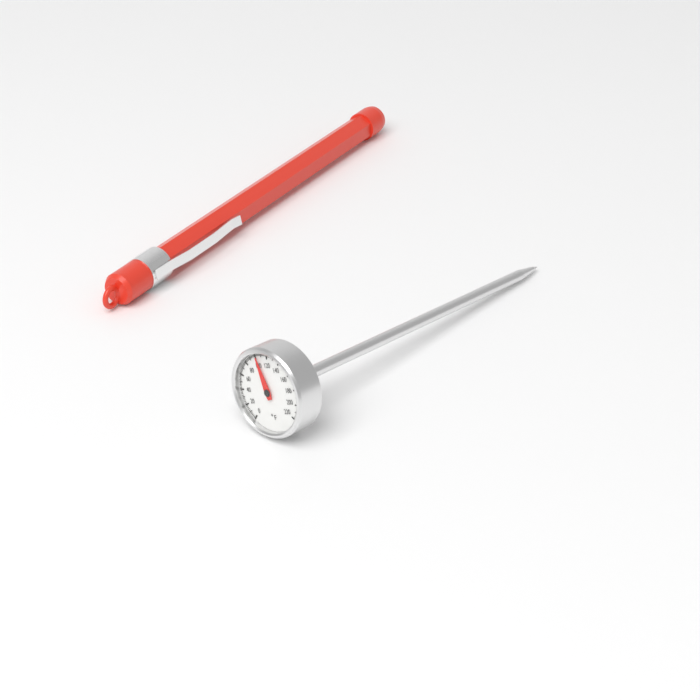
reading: 102 °F
